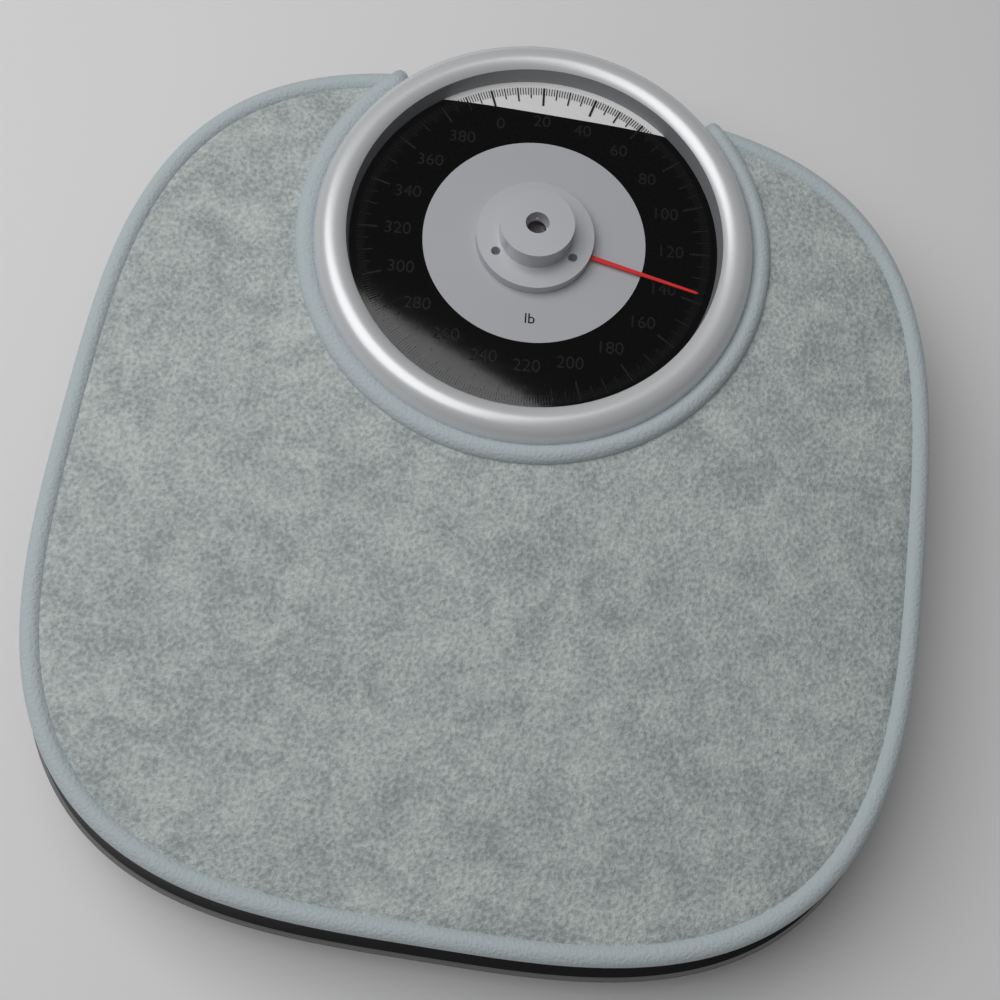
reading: 137 lb
